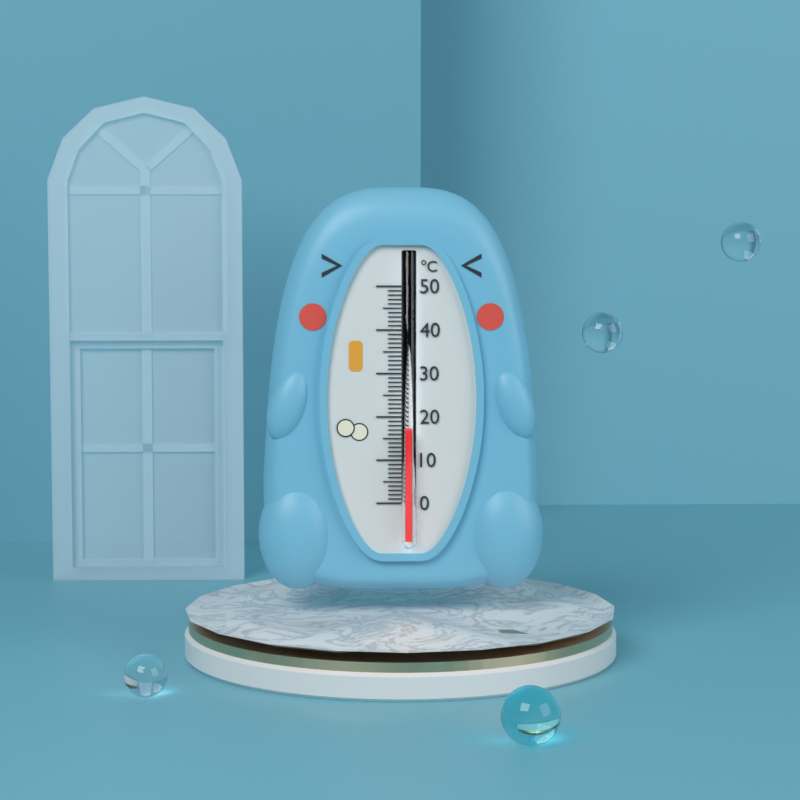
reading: 17 °C
